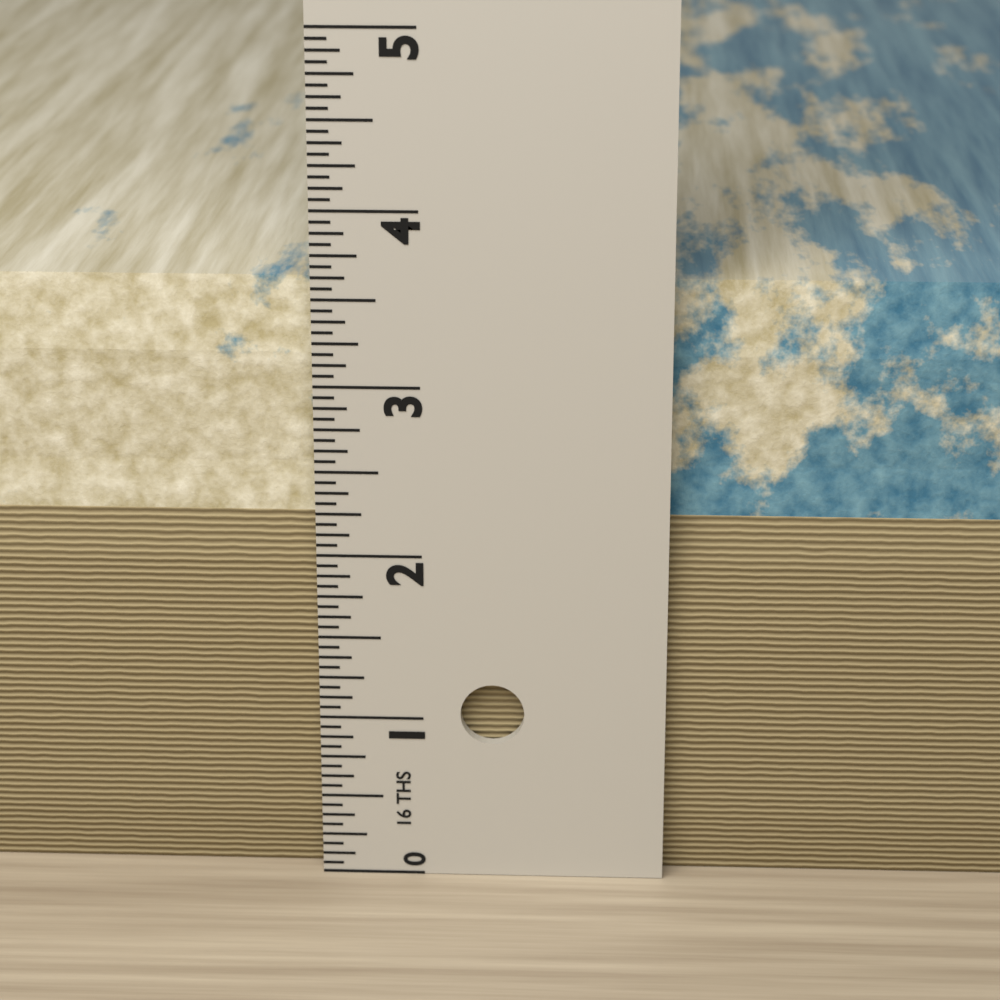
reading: 3.5625 in
